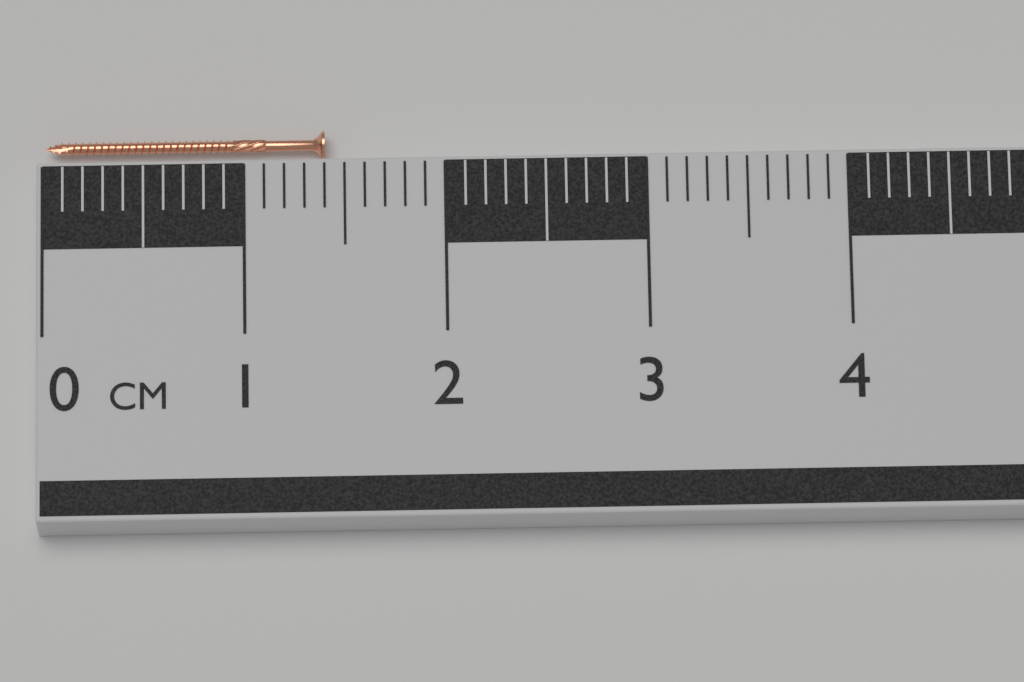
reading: 1.4 cm
